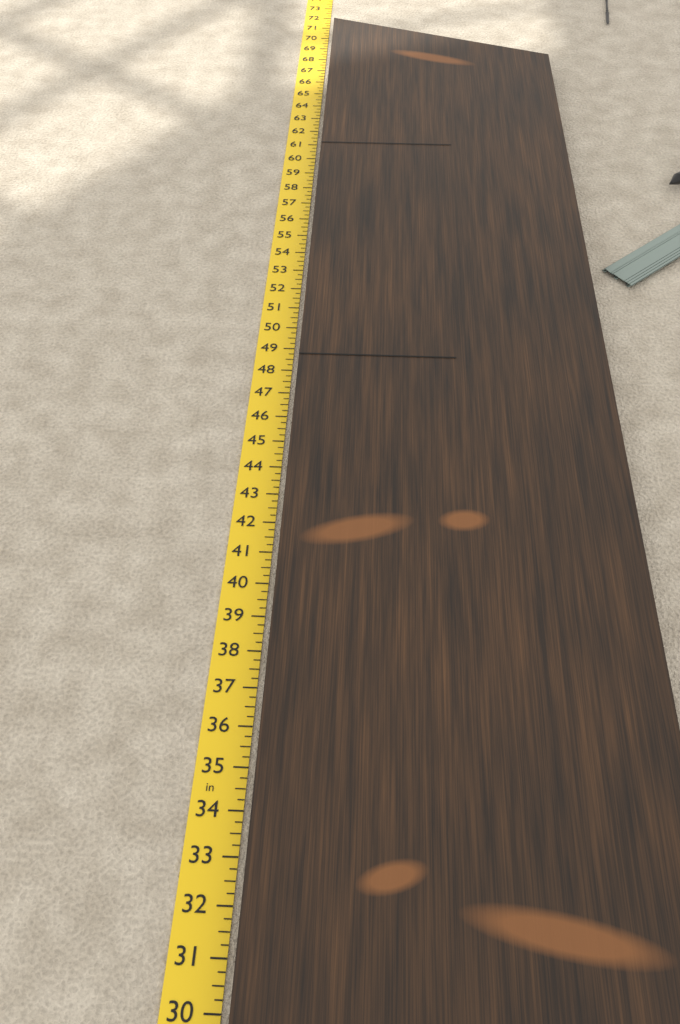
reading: 70.50 in
